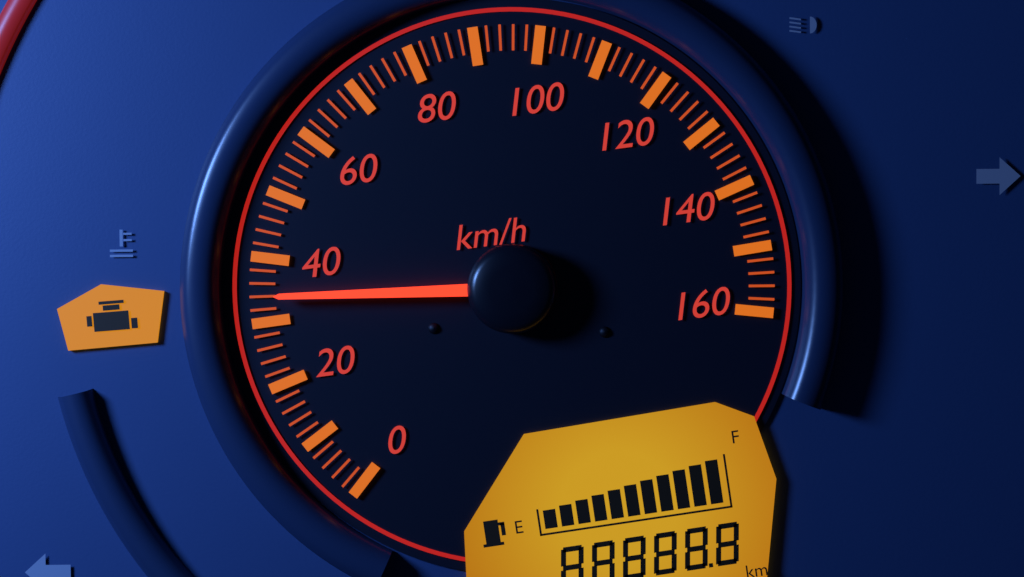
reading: 34 km/h
